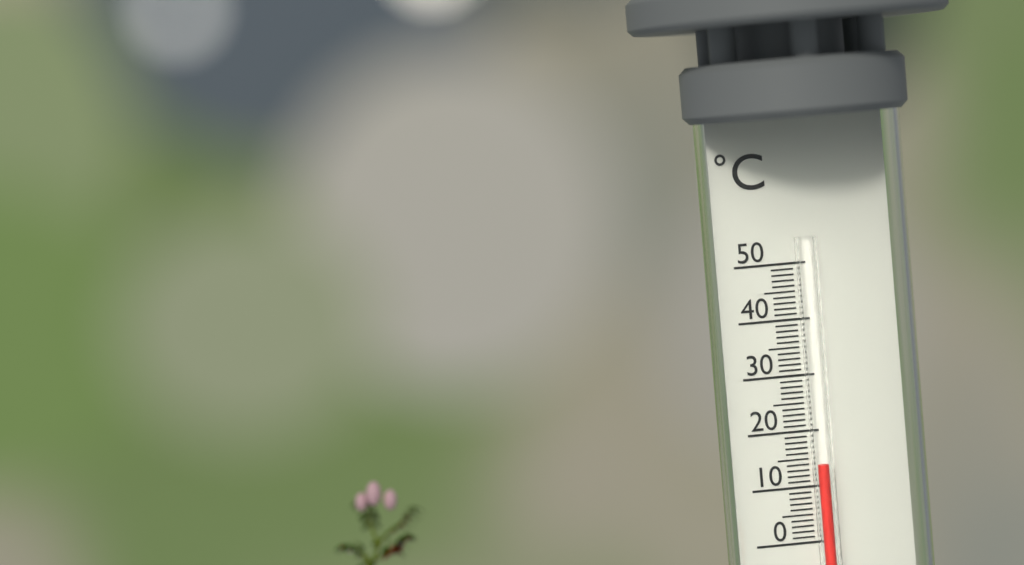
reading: 14 °C
